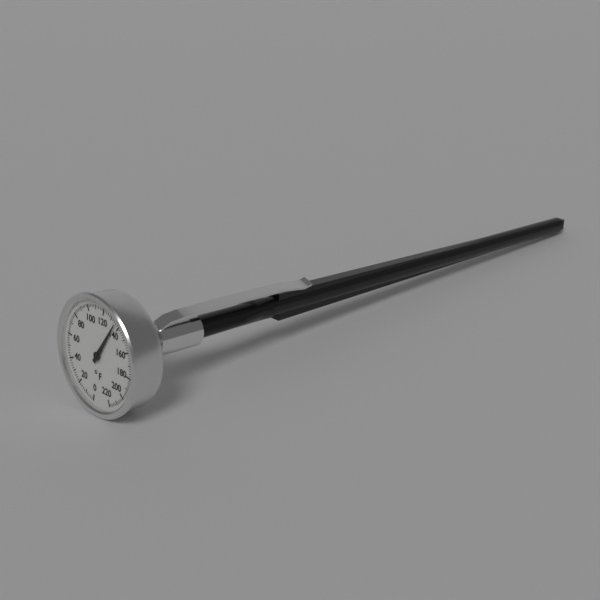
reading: 136 °F
